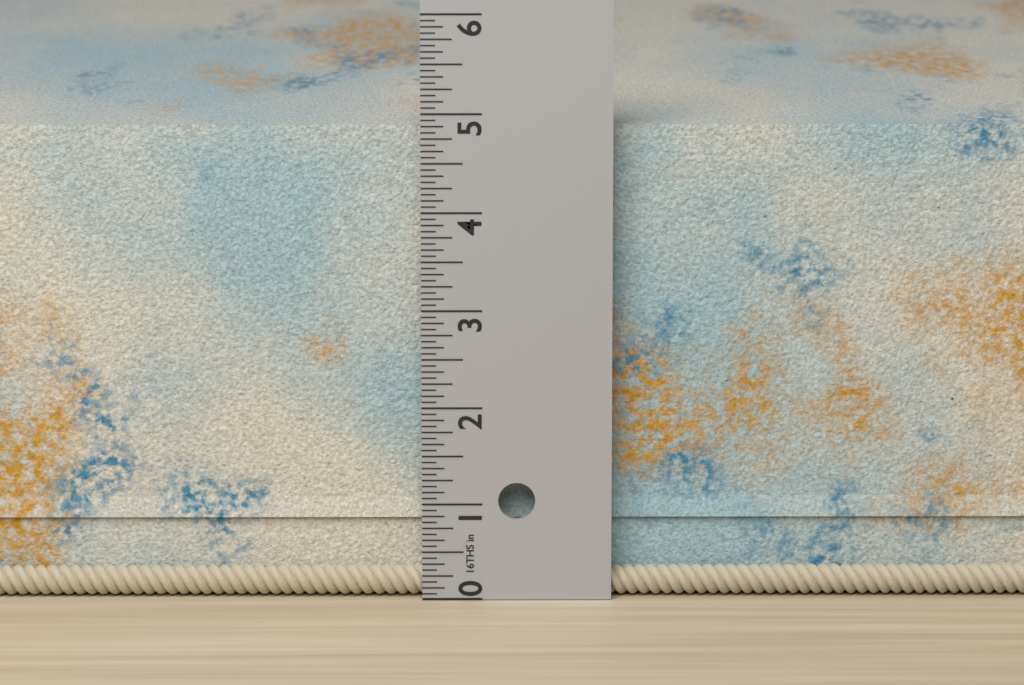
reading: 5.0000 in
